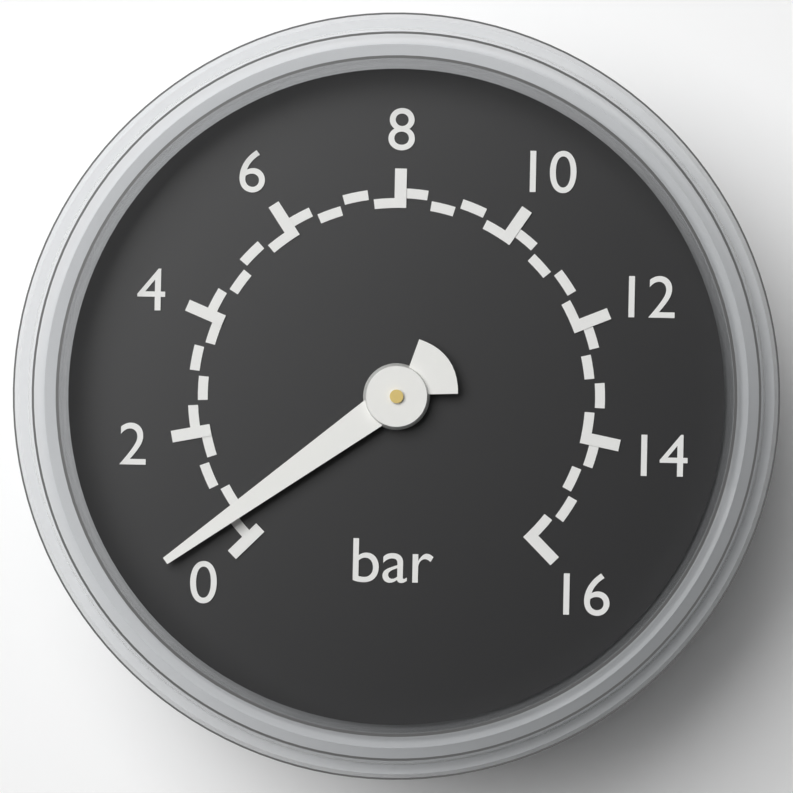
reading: 0.5 bar
